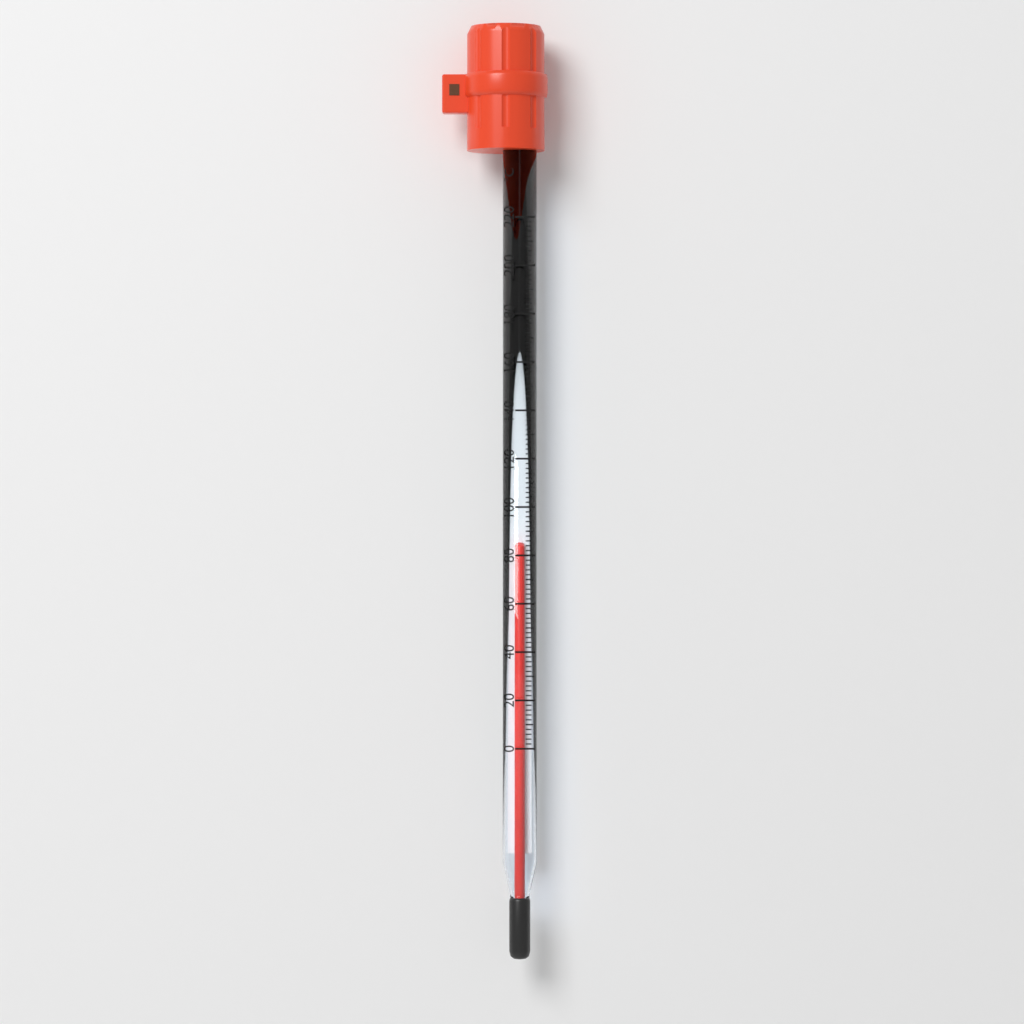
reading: 82 °C
